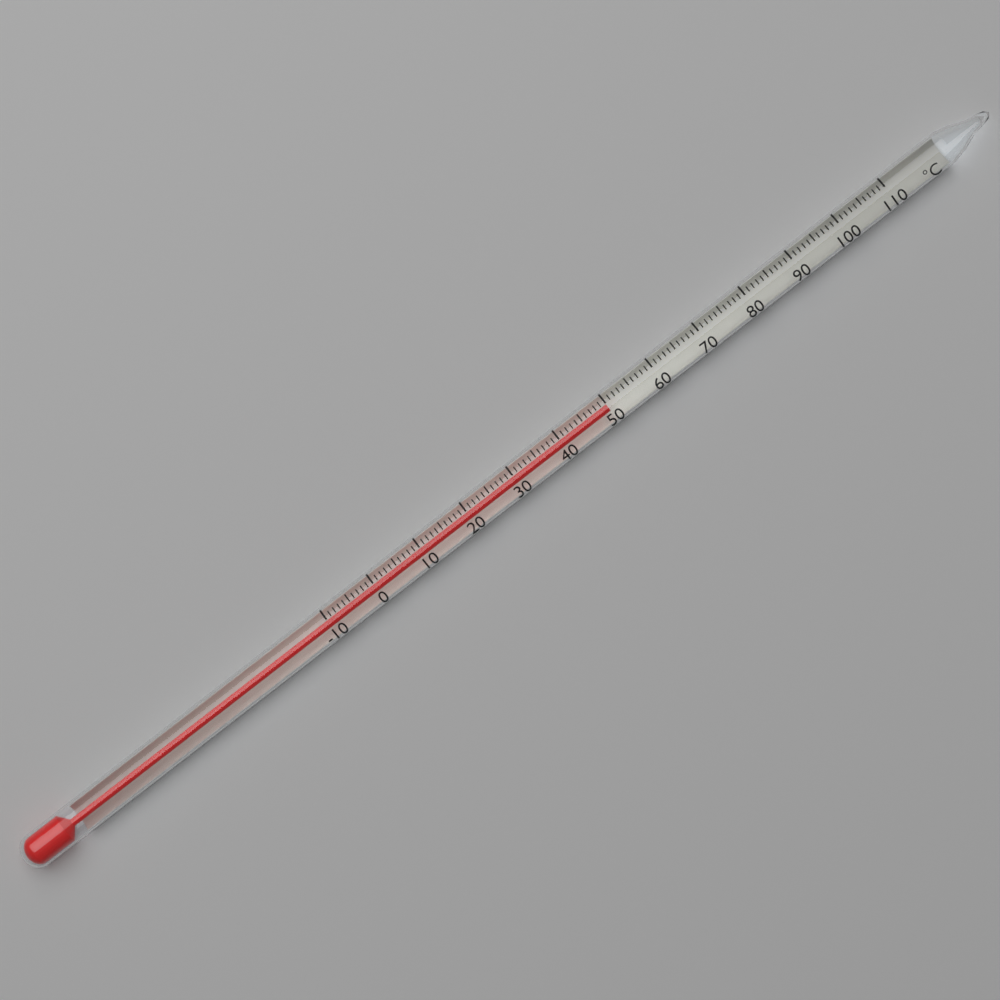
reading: 50 °C
